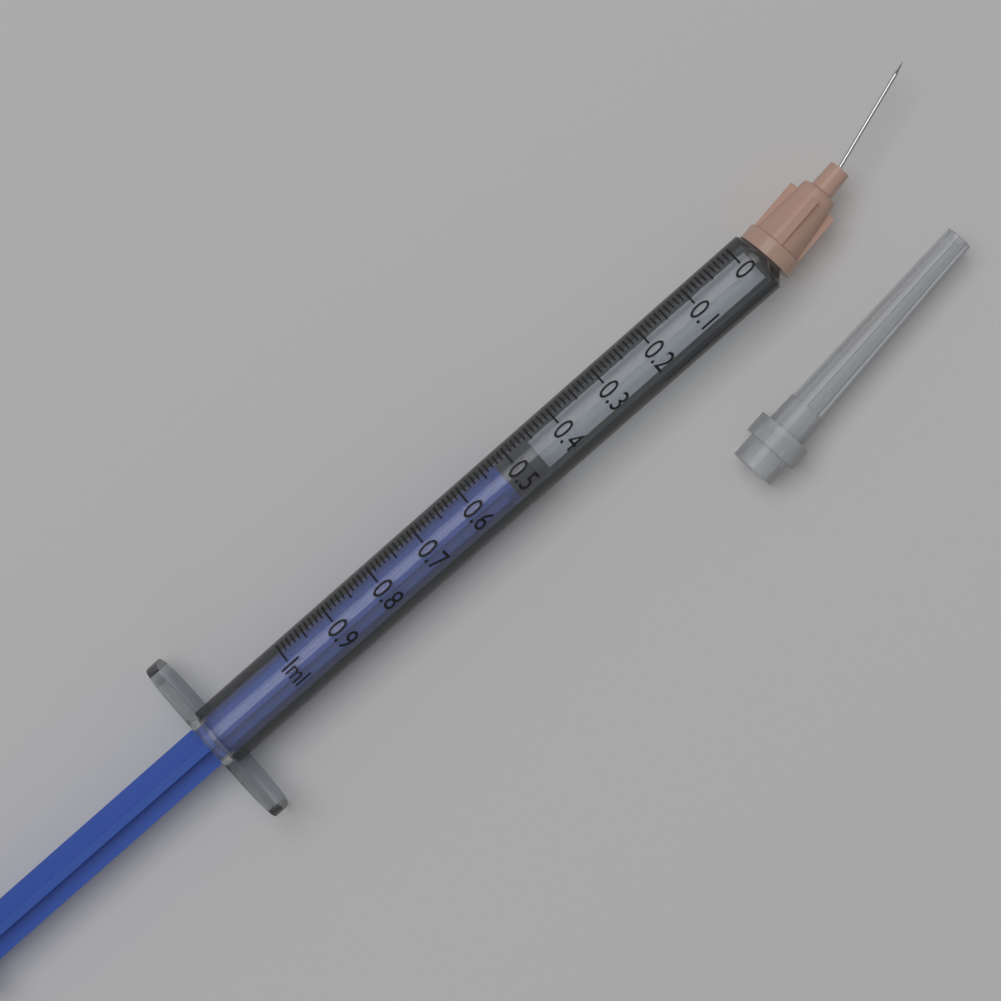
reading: 0.46 ml
